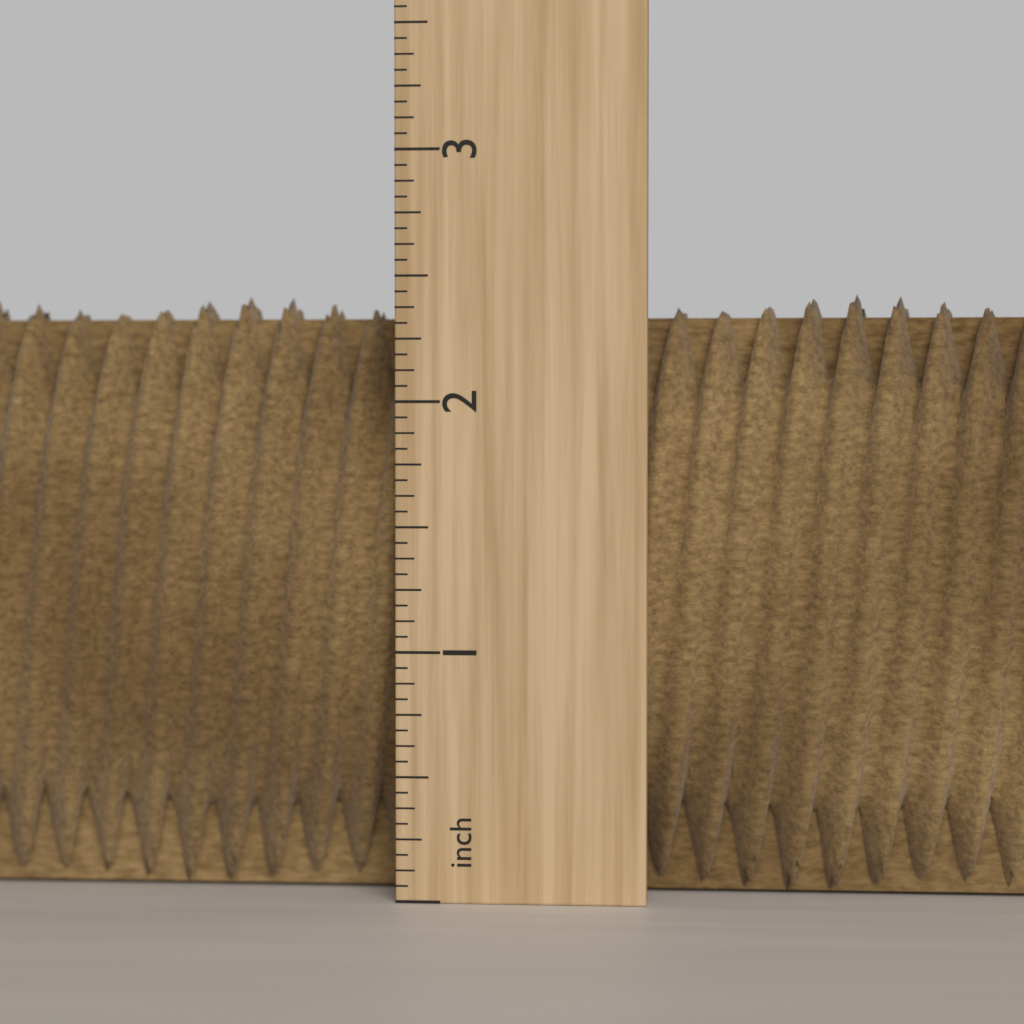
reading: 2.4375 inch
